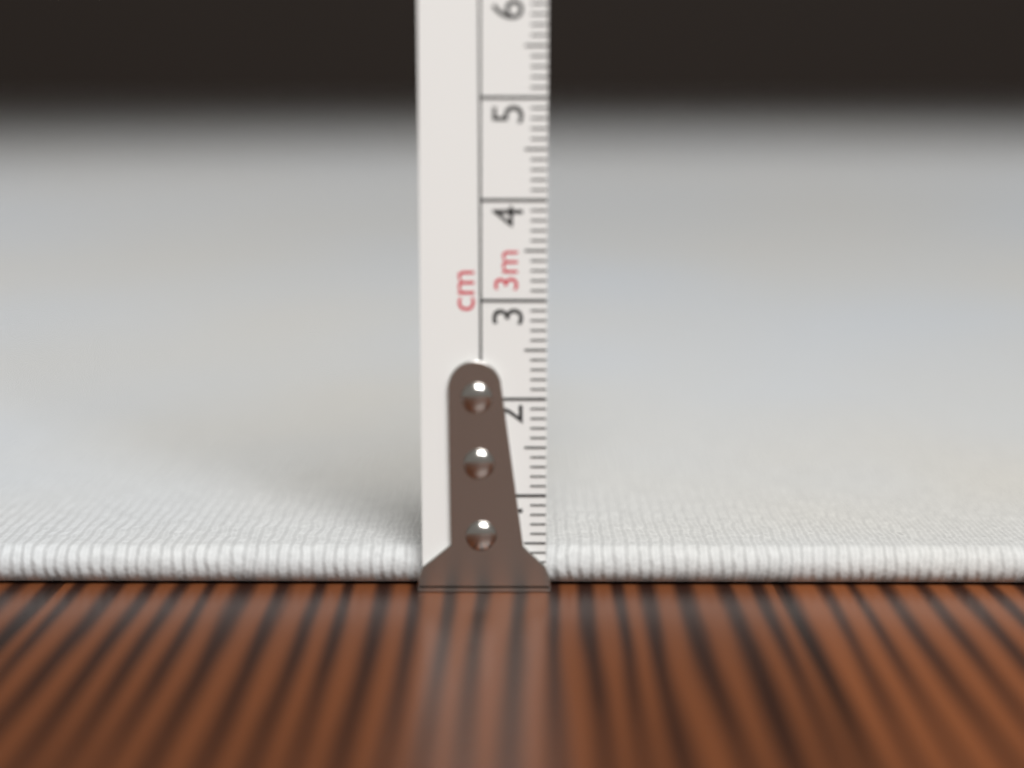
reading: 0.4 cm
